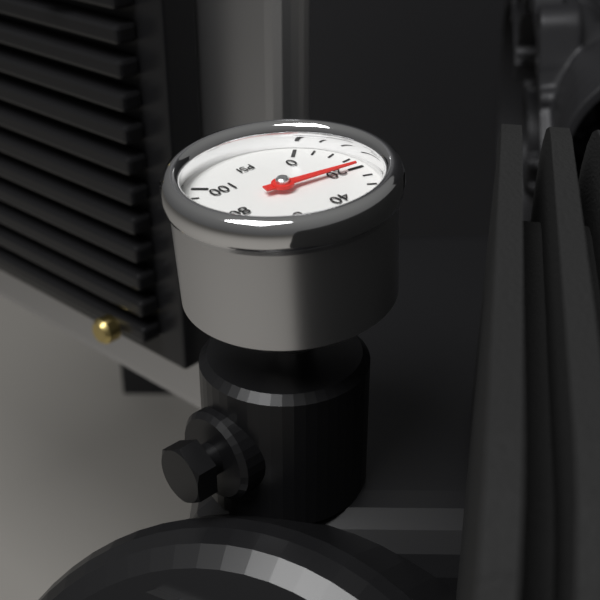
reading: 20 psi
